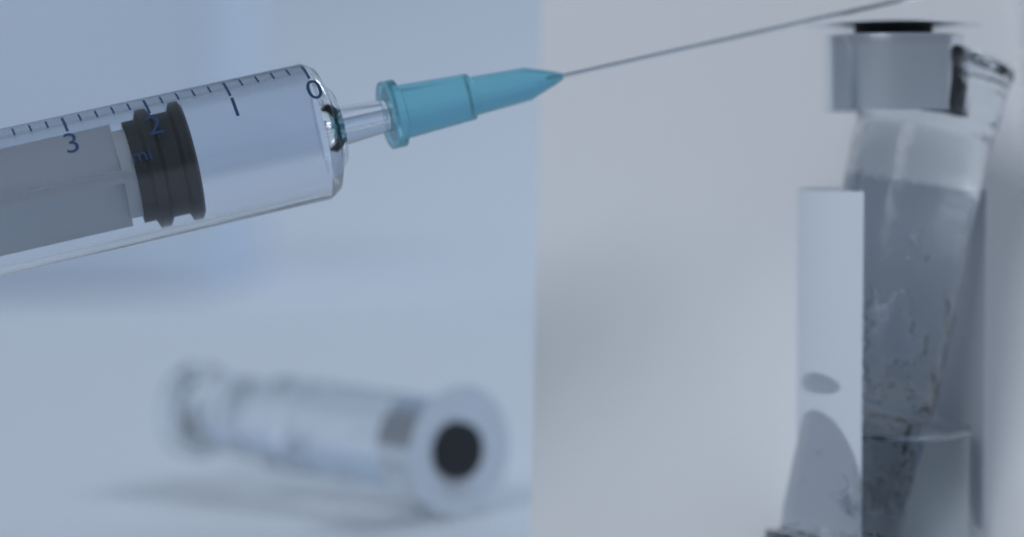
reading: 1.6 ml
